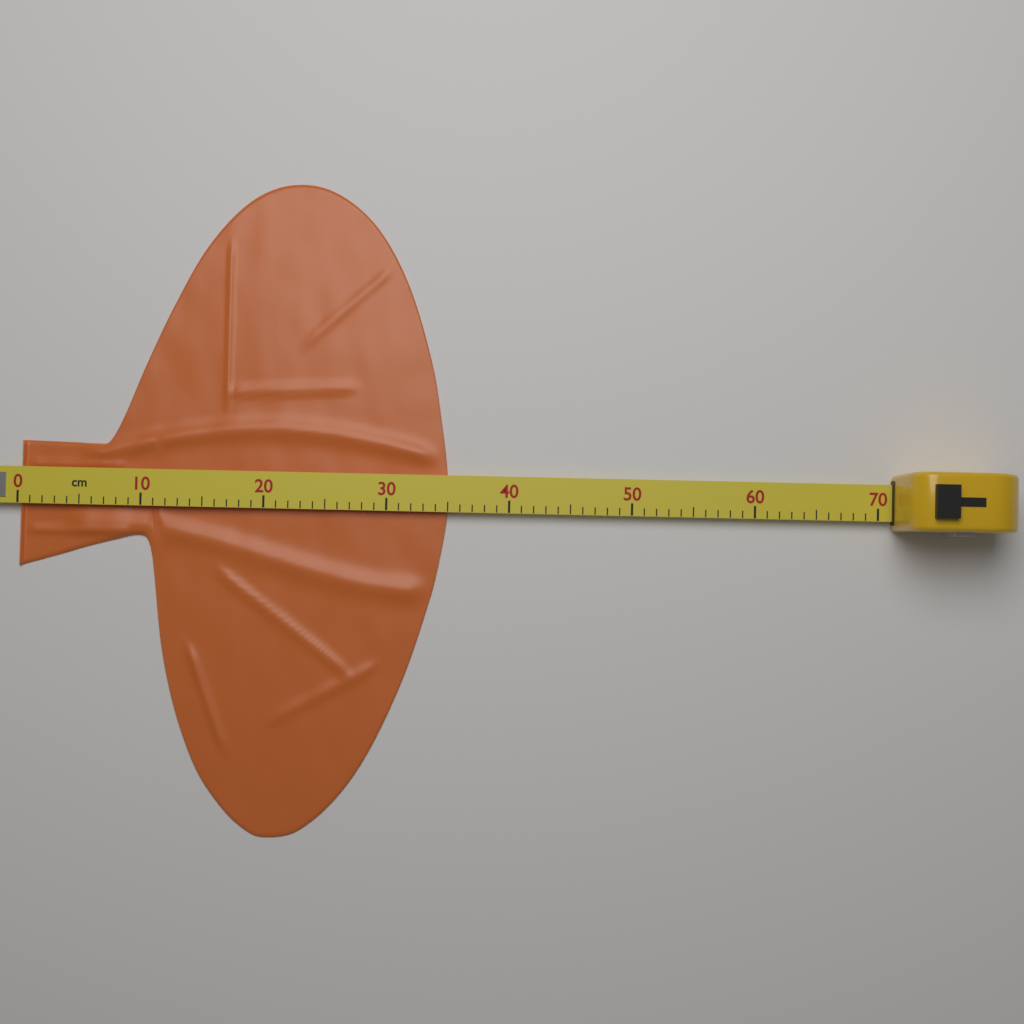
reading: 35 cm
